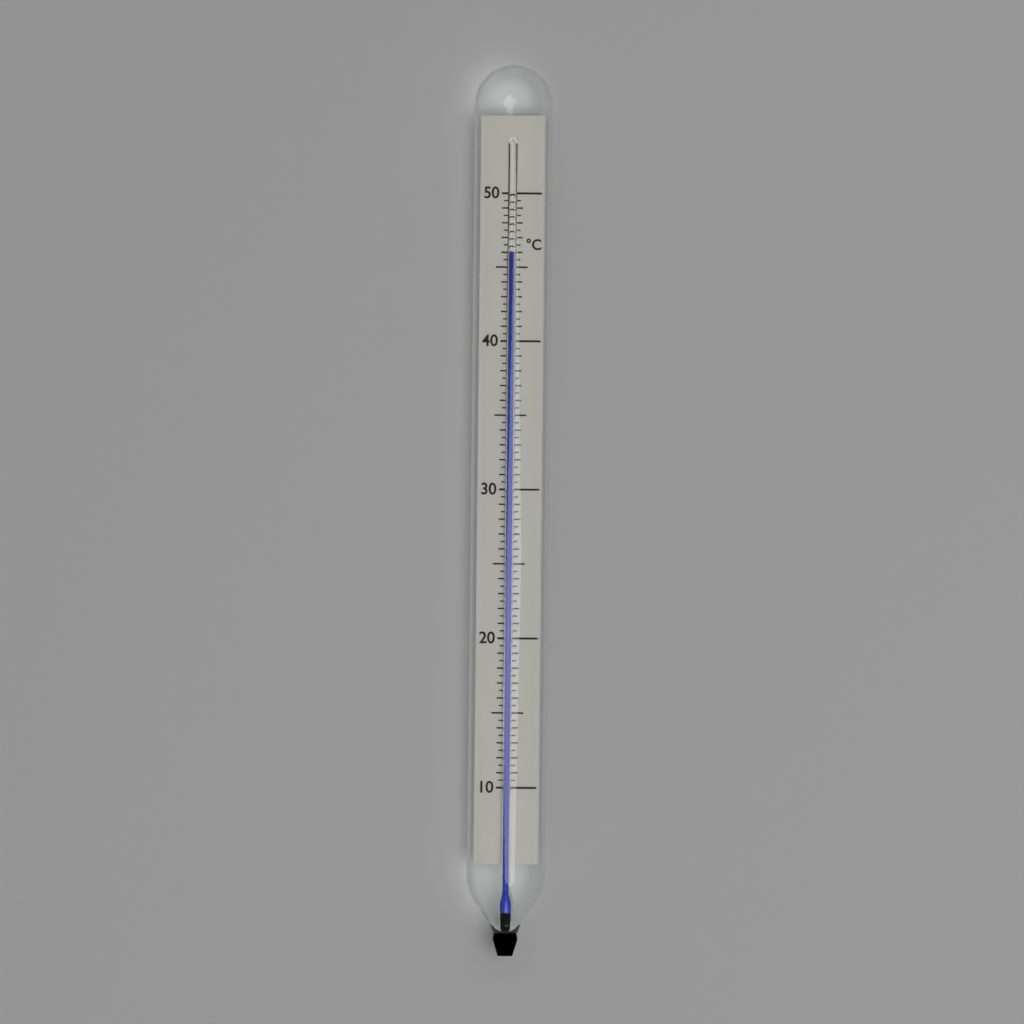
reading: 46.0 °C
